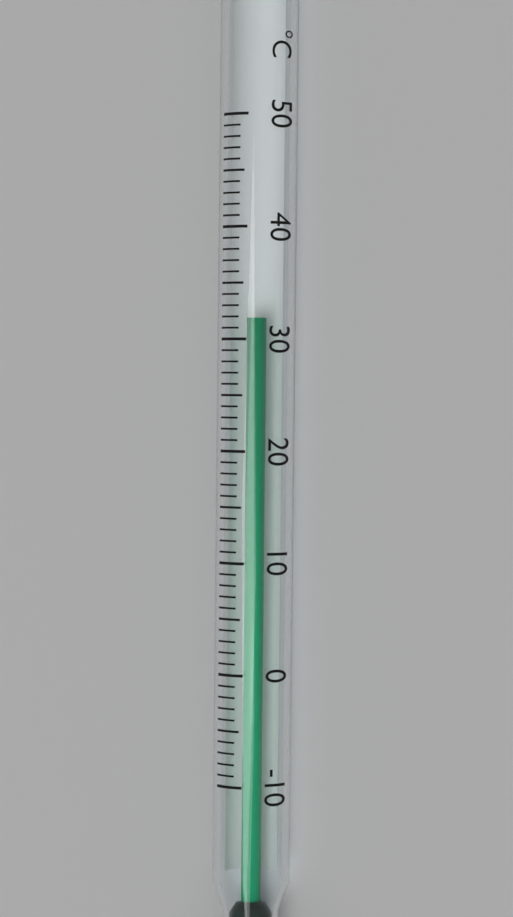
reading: 32 °C
